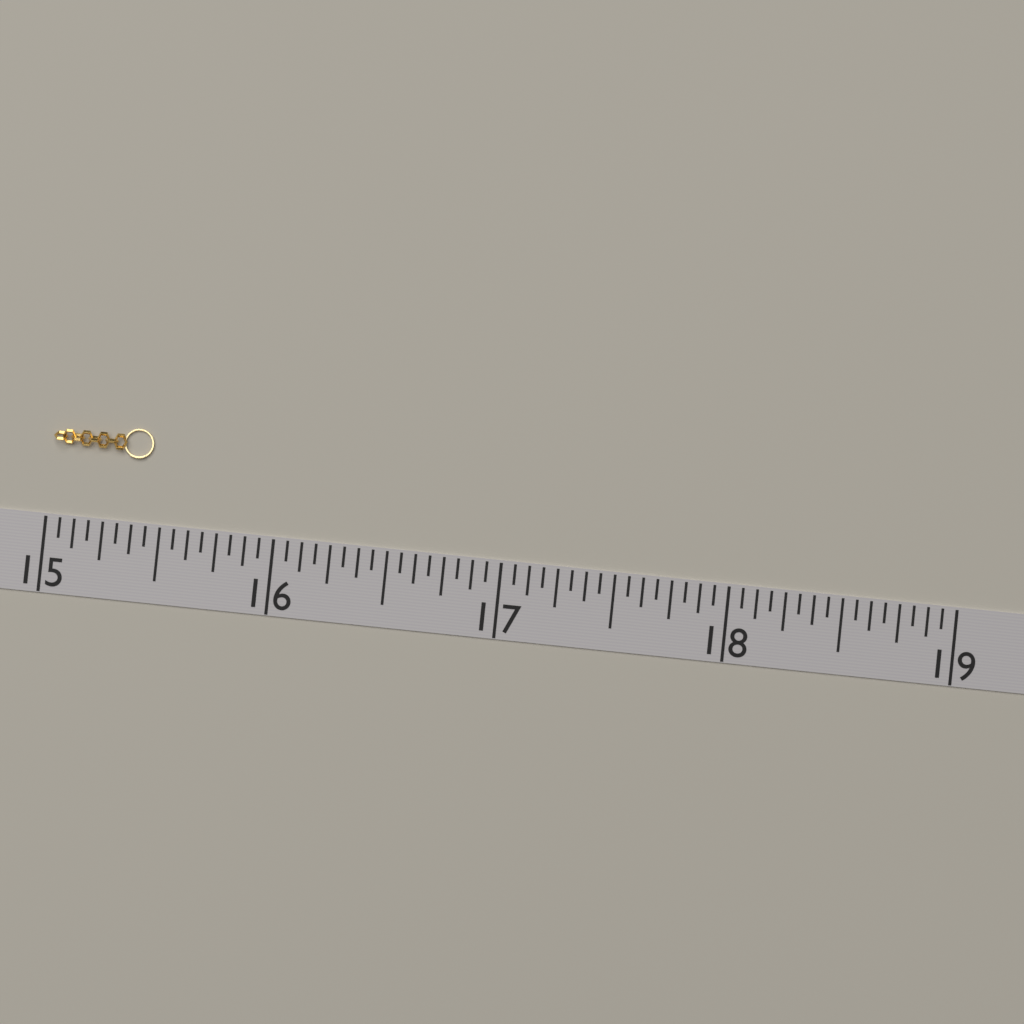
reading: 15.4375 (no unit)
